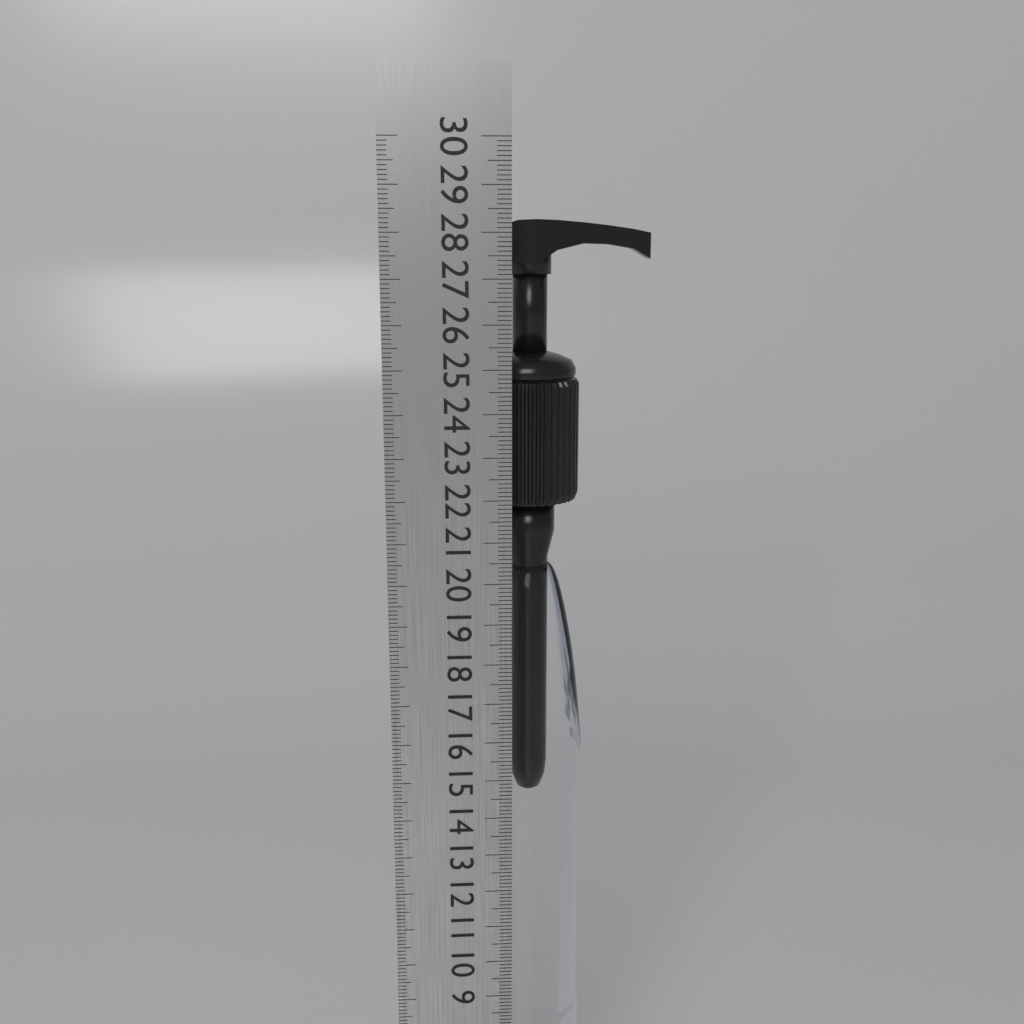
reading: 28.3 cm
